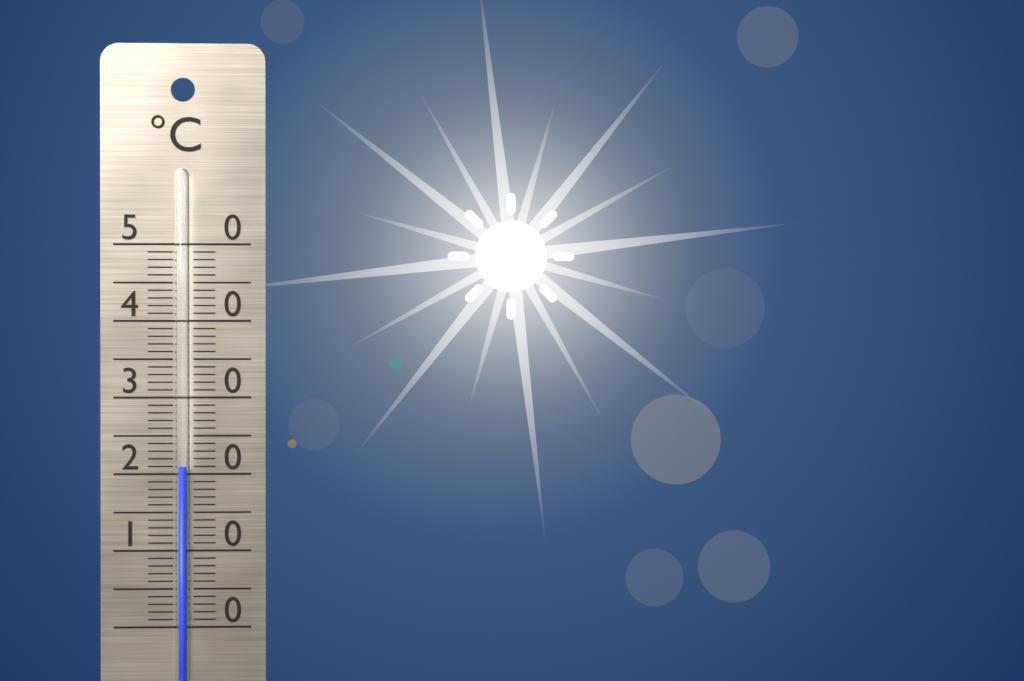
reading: 21 °C
